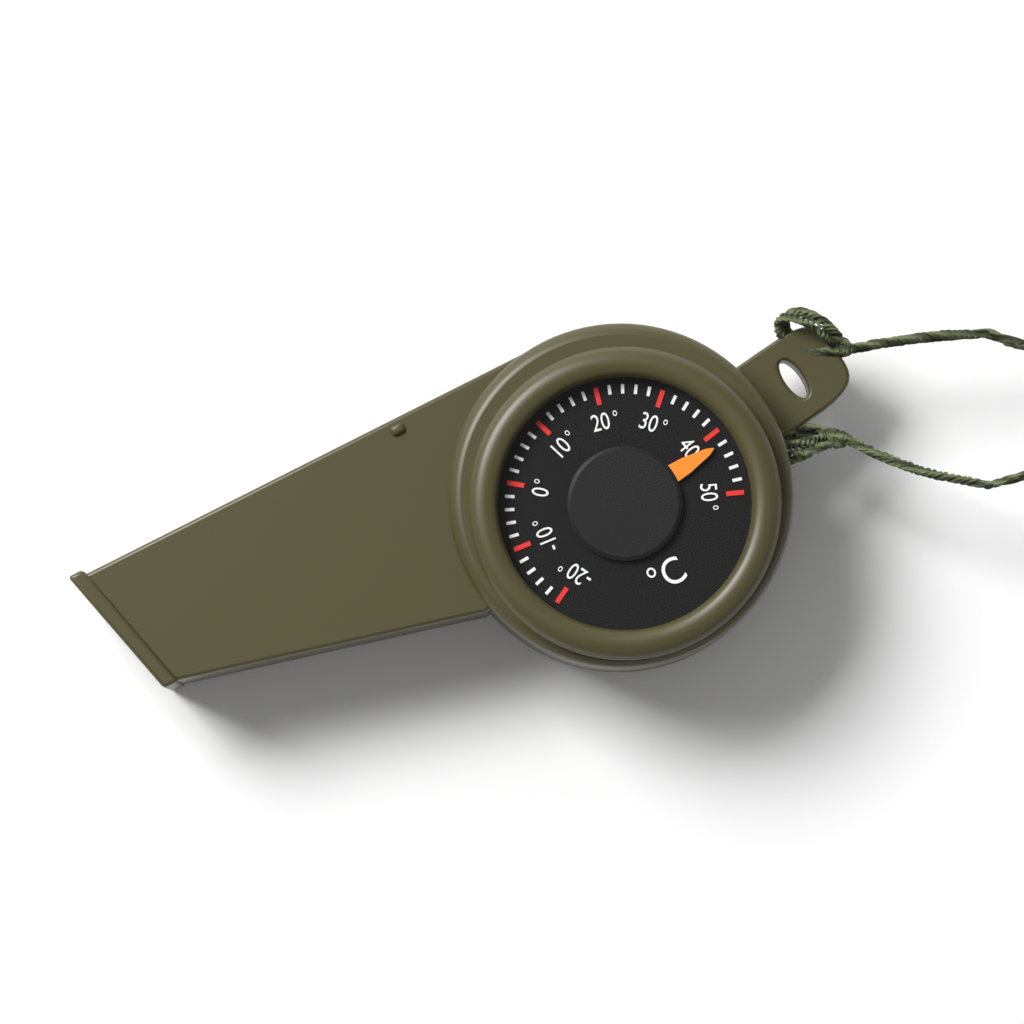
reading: 42 °C
